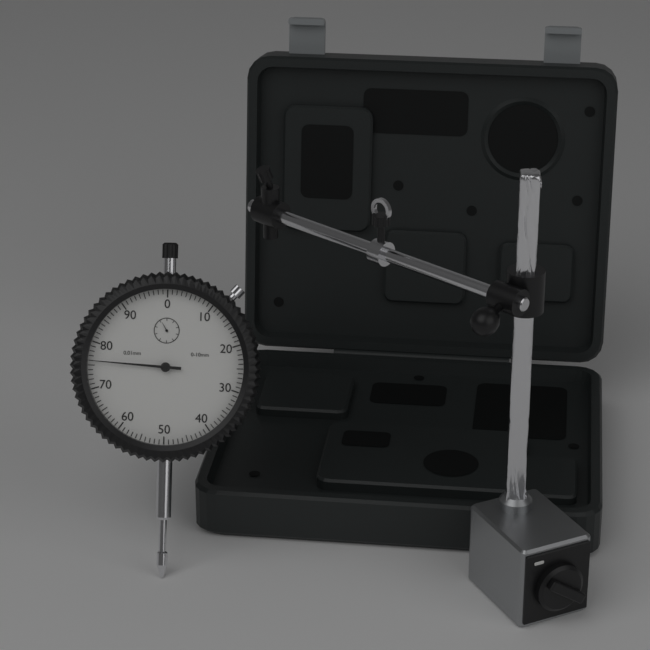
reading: 0.76 mm
